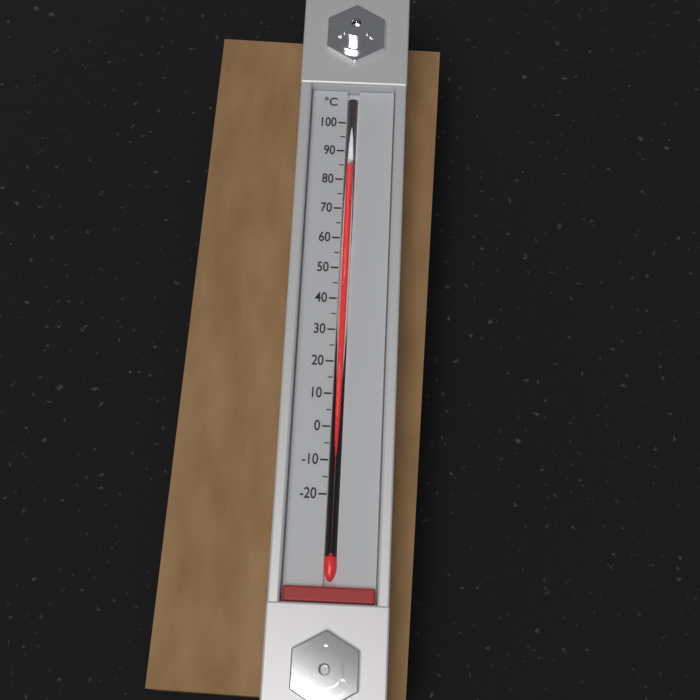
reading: 85 °C
